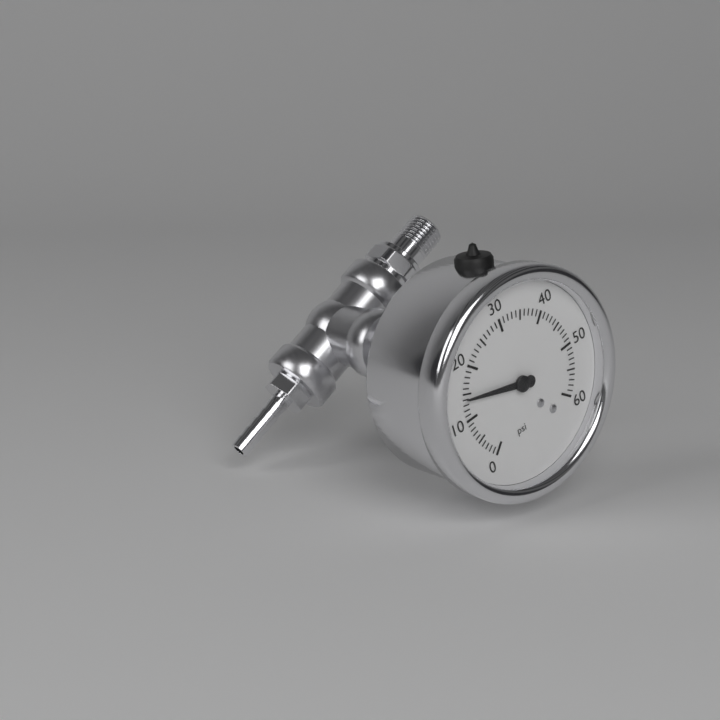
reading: 14 psi
